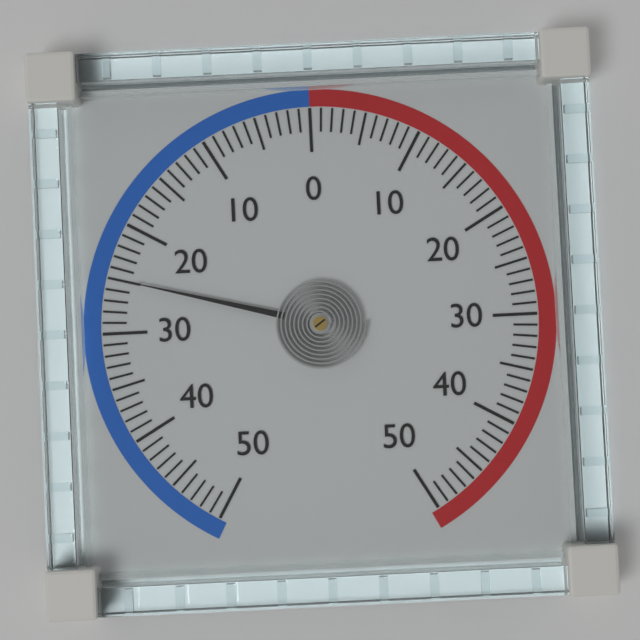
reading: -25 (no unit)
